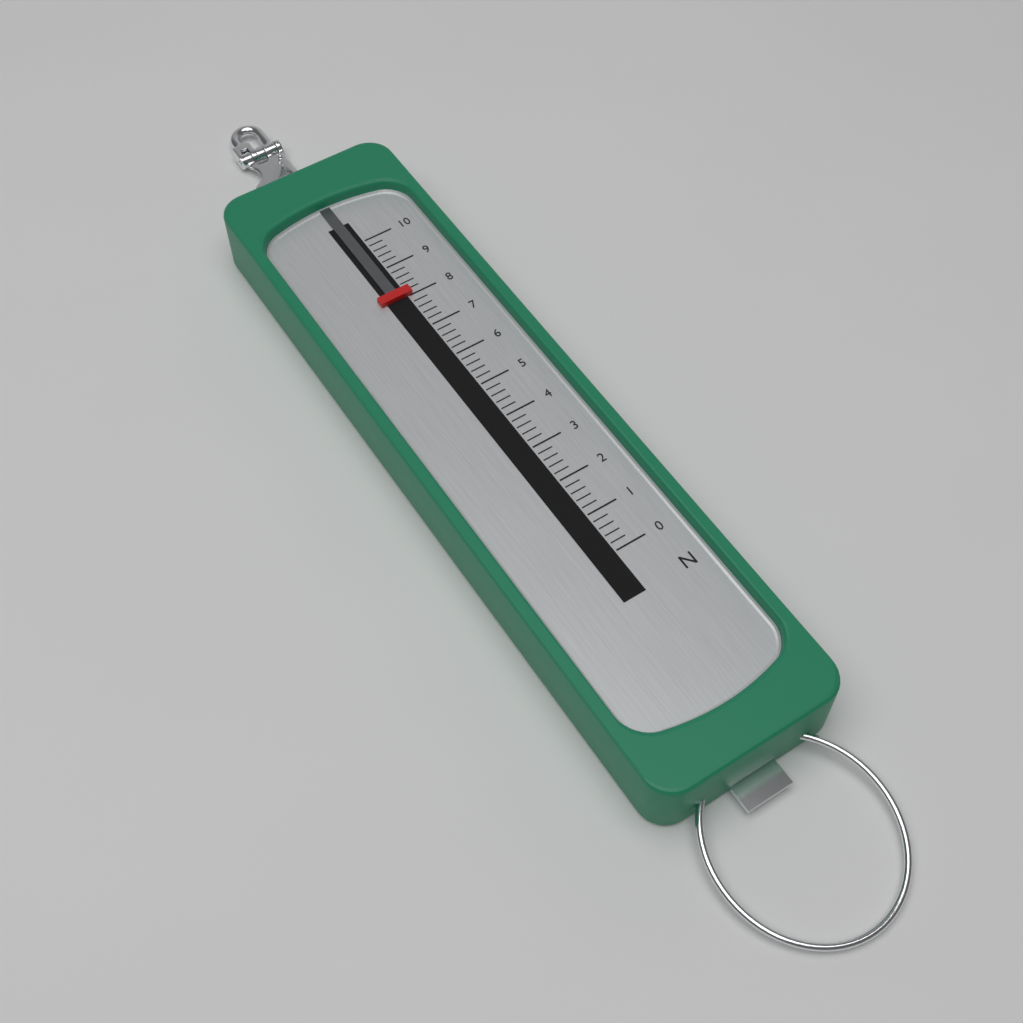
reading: 8.0 N
